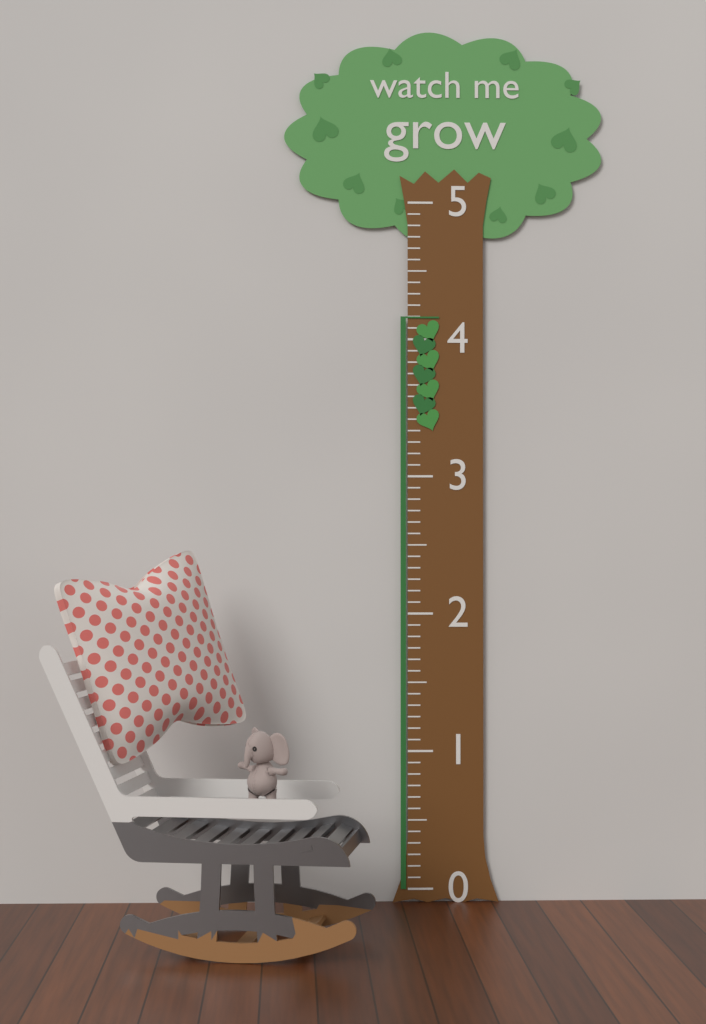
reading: 4.166666 (no unit)
